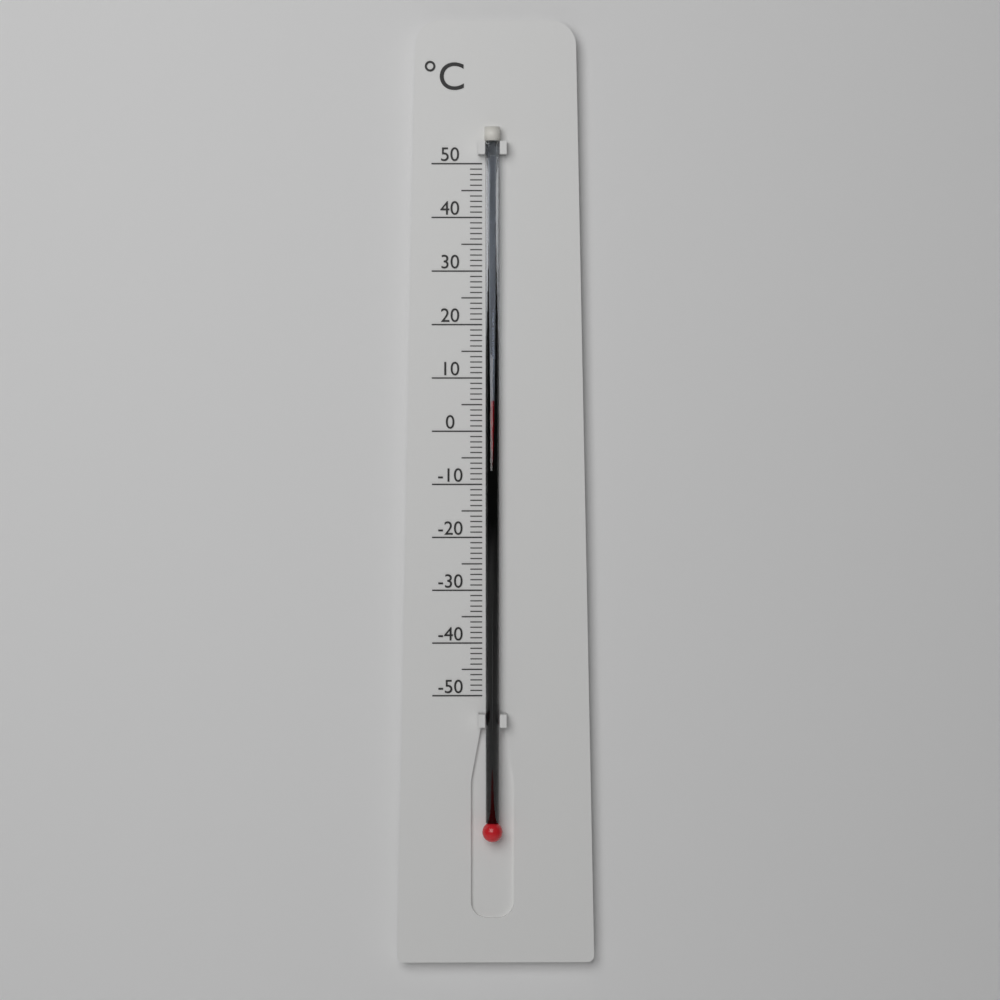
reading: 6 °C
